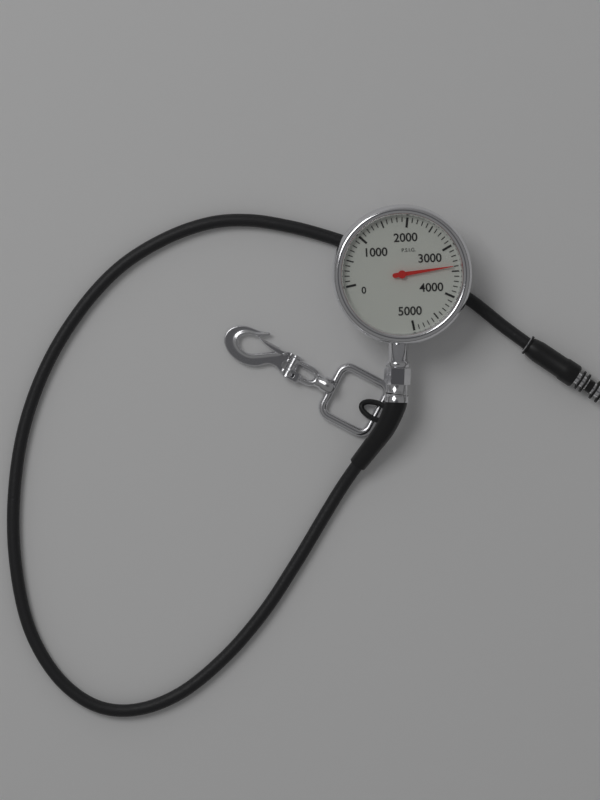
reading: 3400 psi
